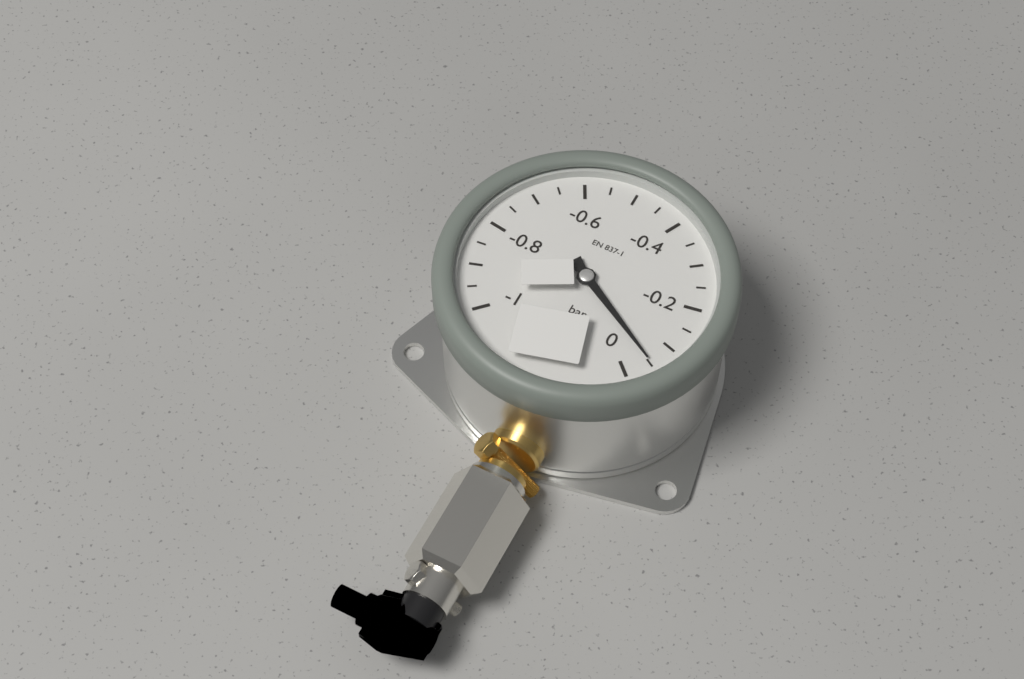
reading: -0.05 bar
